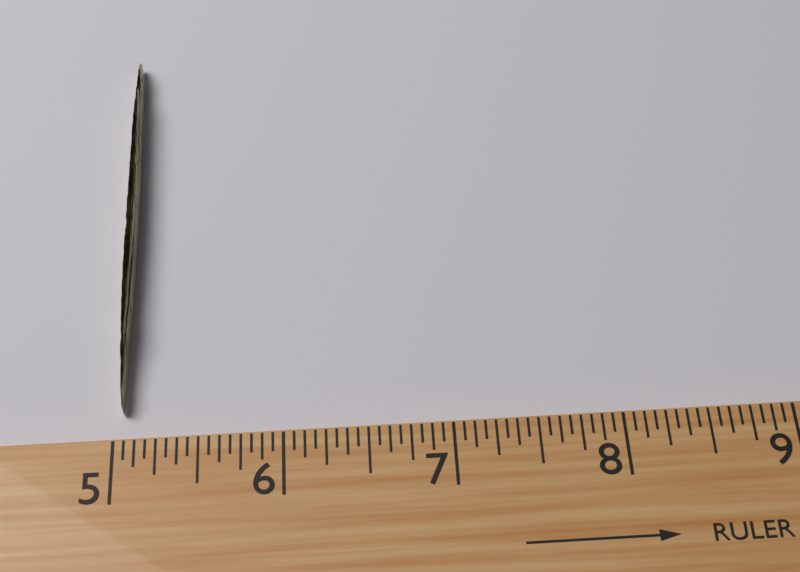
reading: 5.0625 (no unit)
